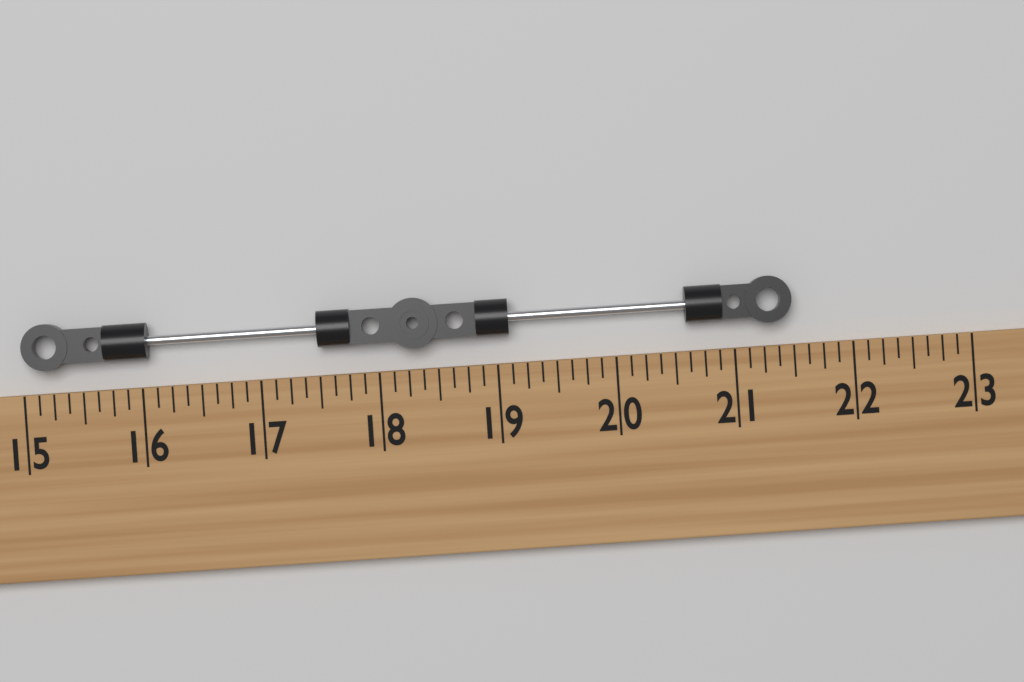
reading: 21.500 (no unit)
